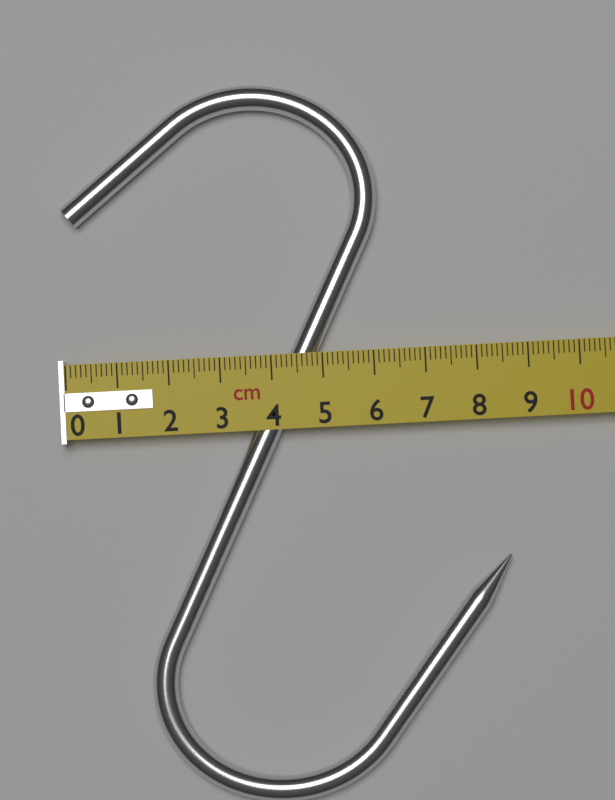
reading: 8.5 cm
